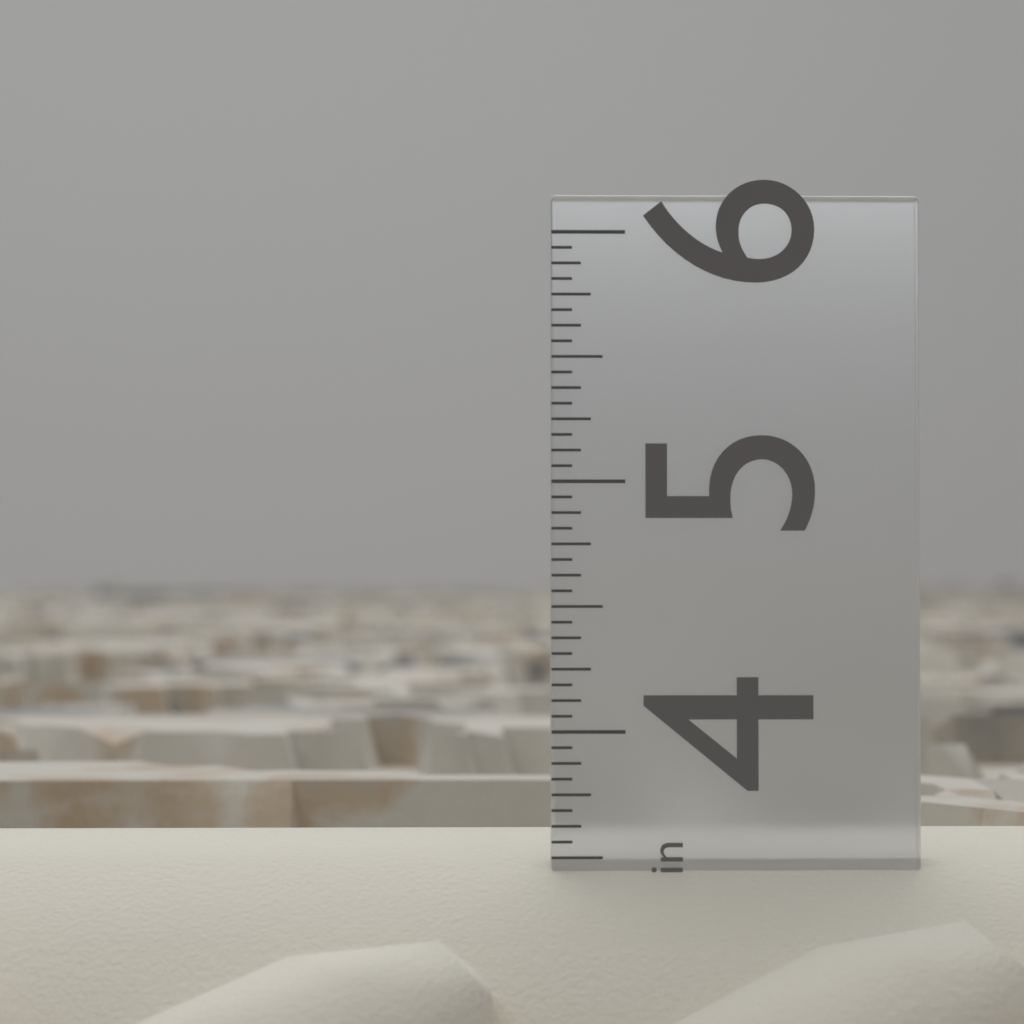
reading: 3.5625 in
